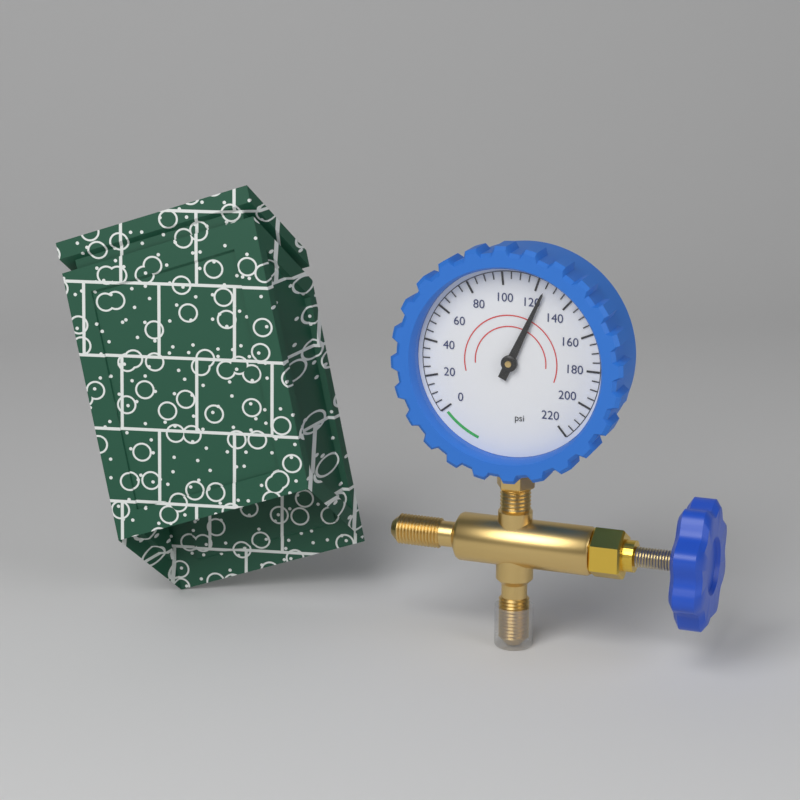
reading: 125 psi
